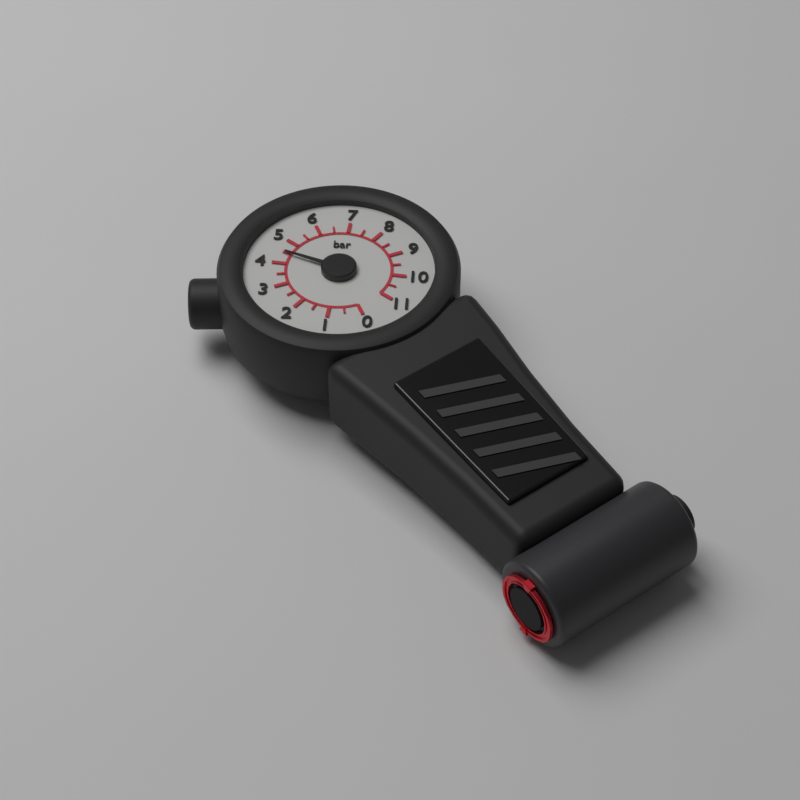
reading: 4.5 bar
